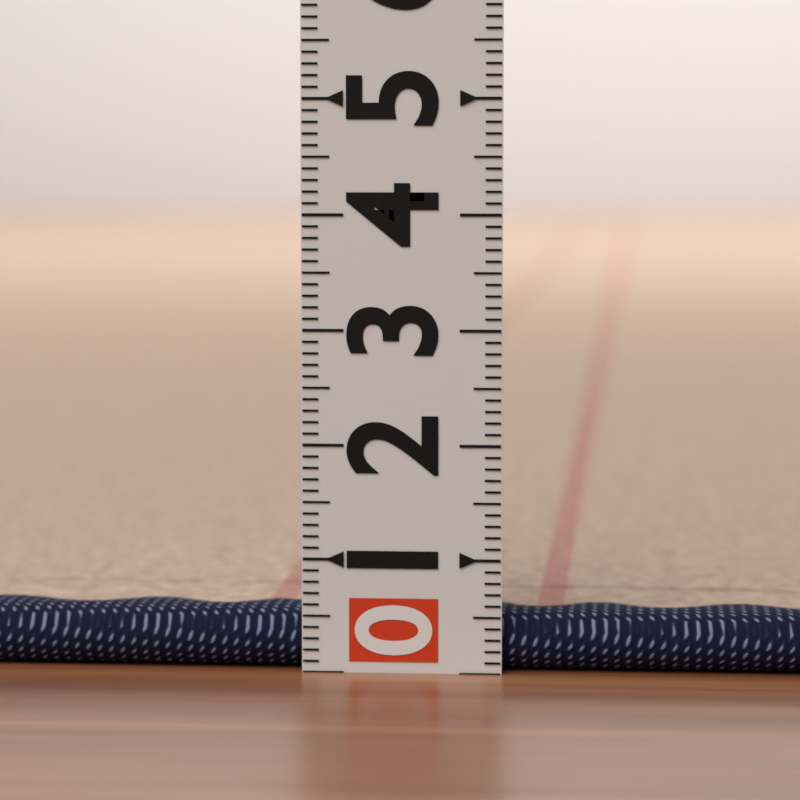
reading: 0.5 (no unit)
